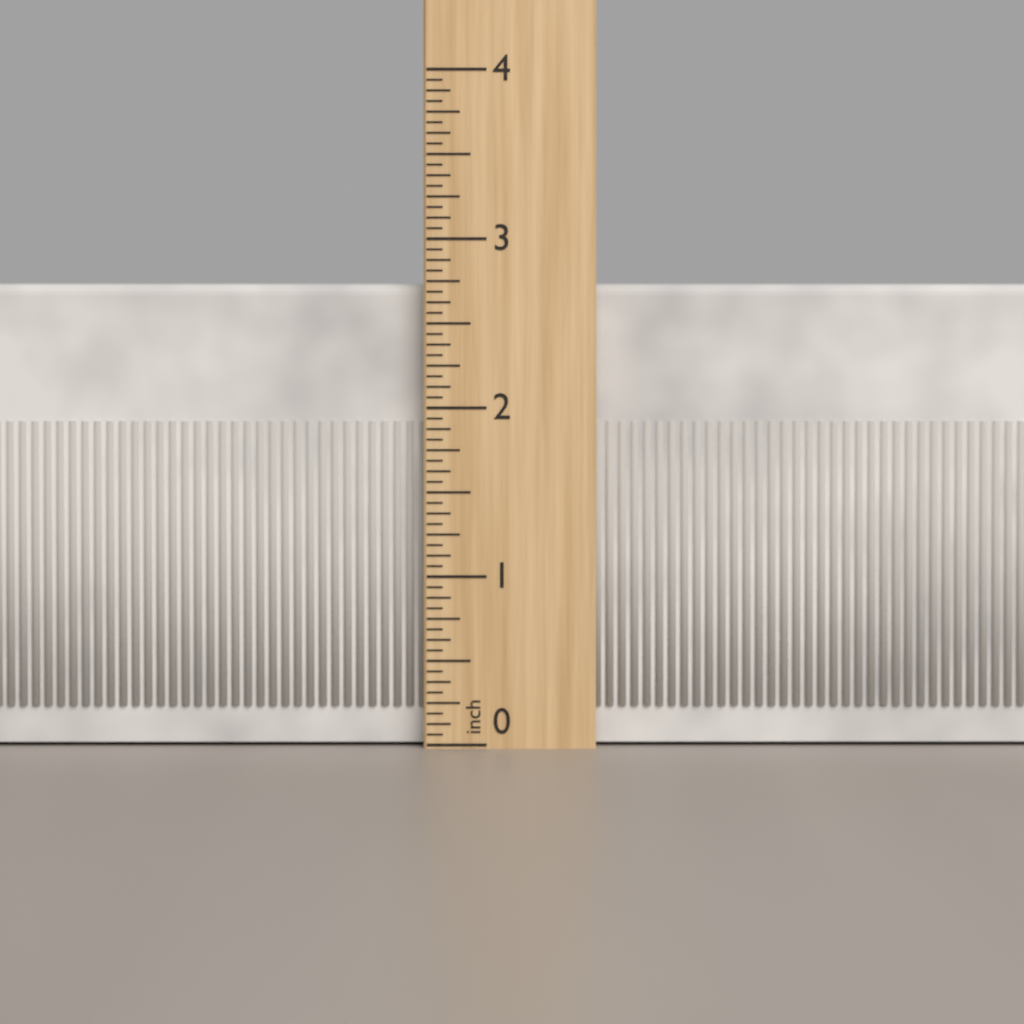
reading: 2.7500 inch
